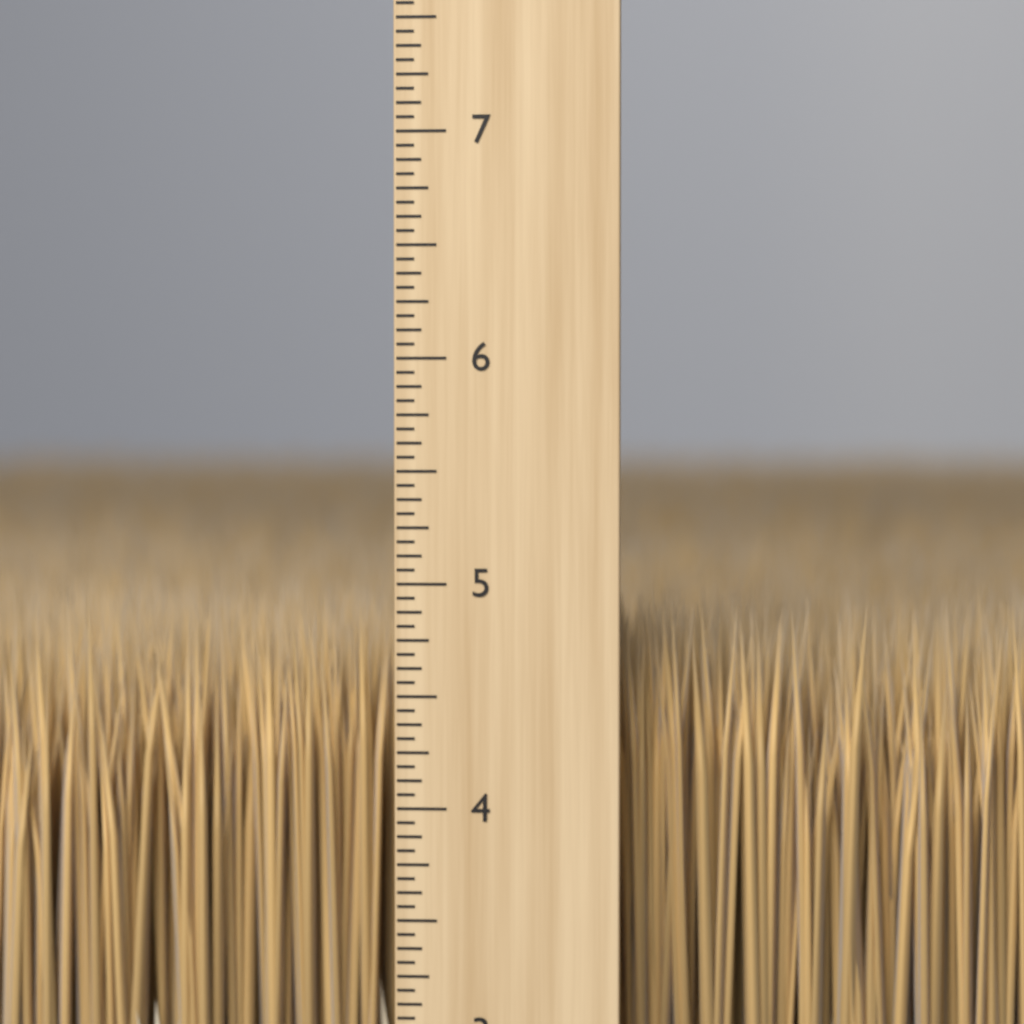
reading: 4.9375 inch
